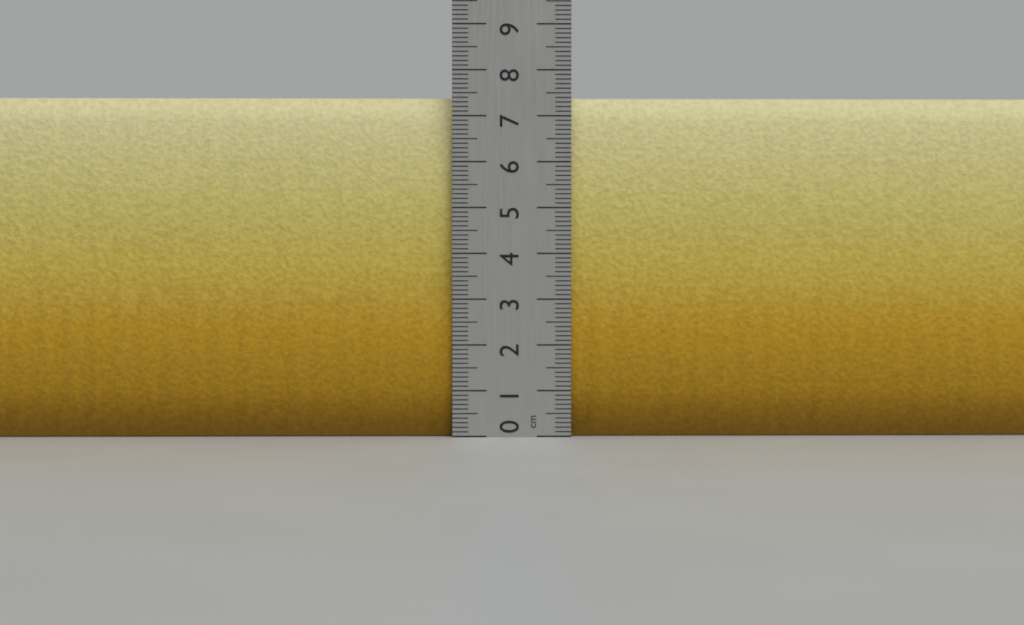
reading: 7.4 cm
